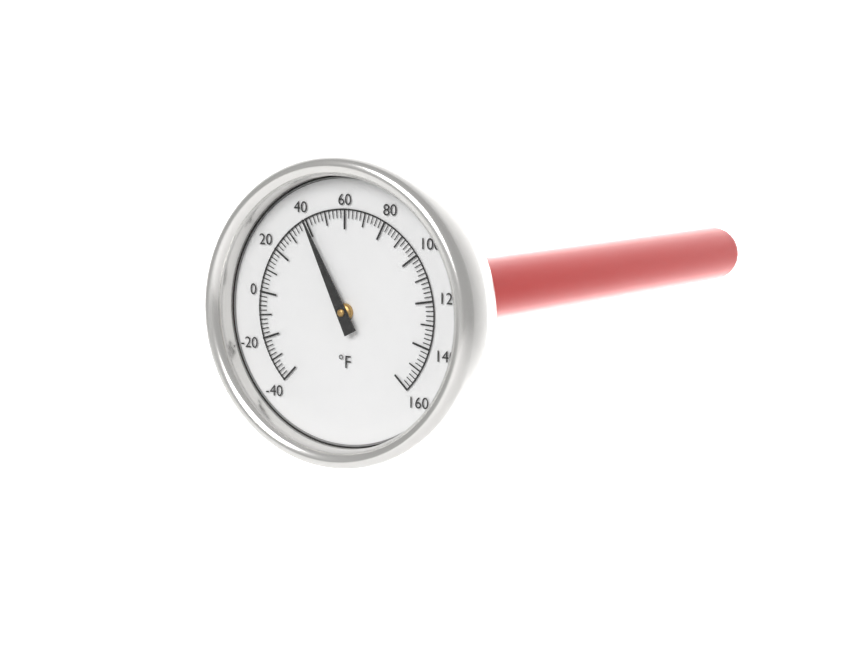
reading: 40 °F
